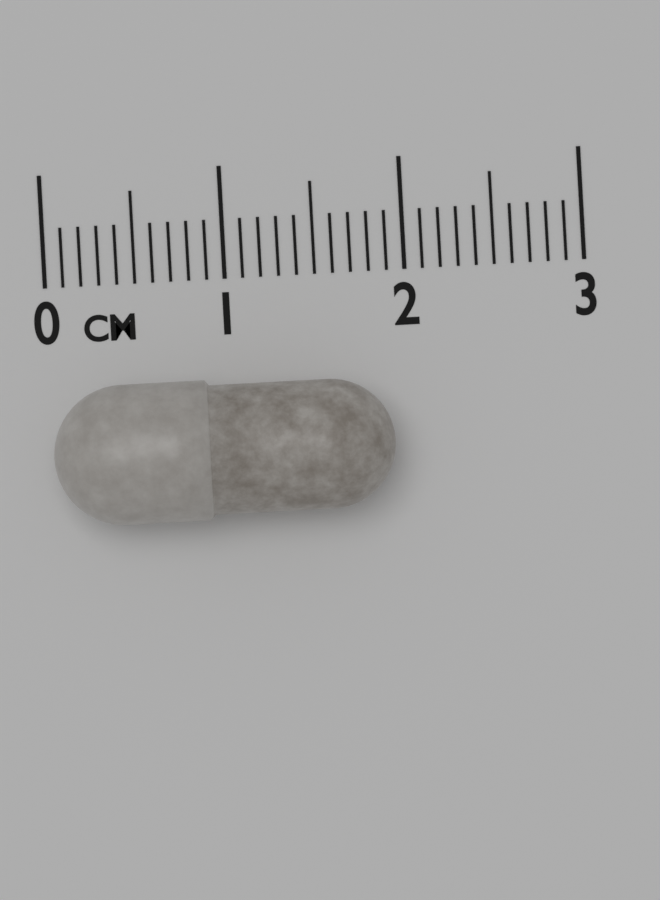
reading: 1.9 cm
